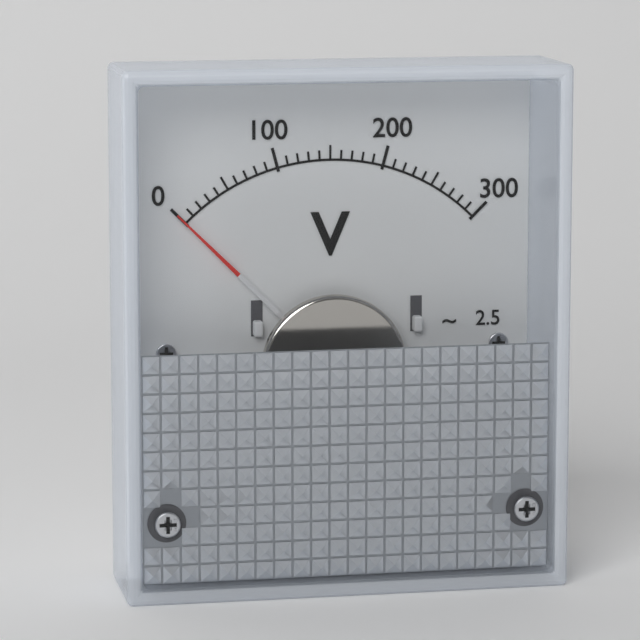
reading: 0 V
